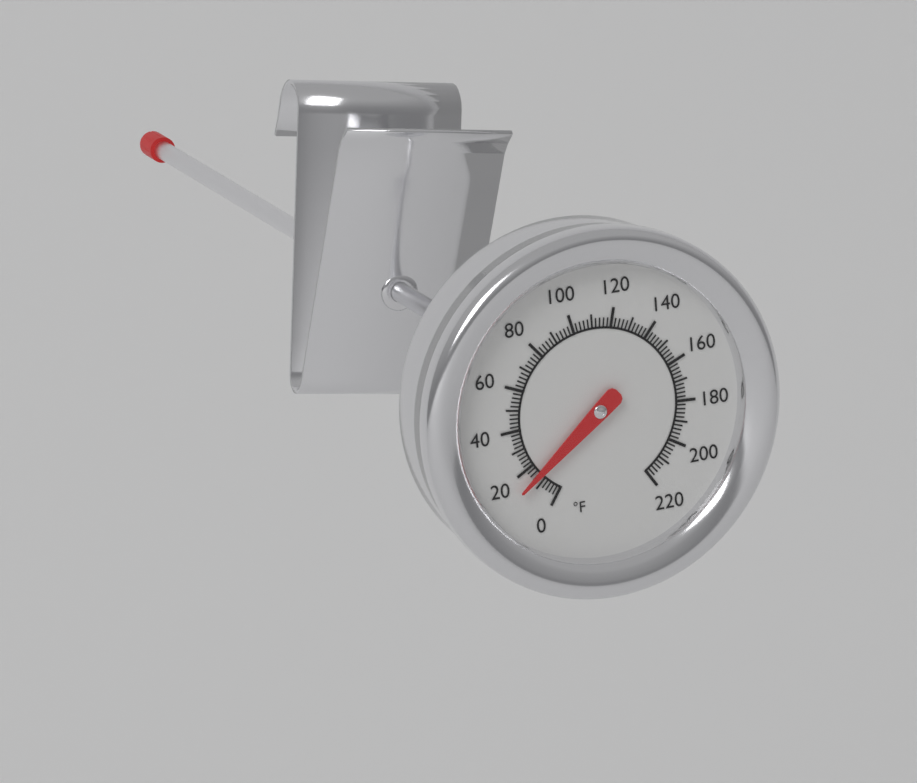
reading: 14 °F
